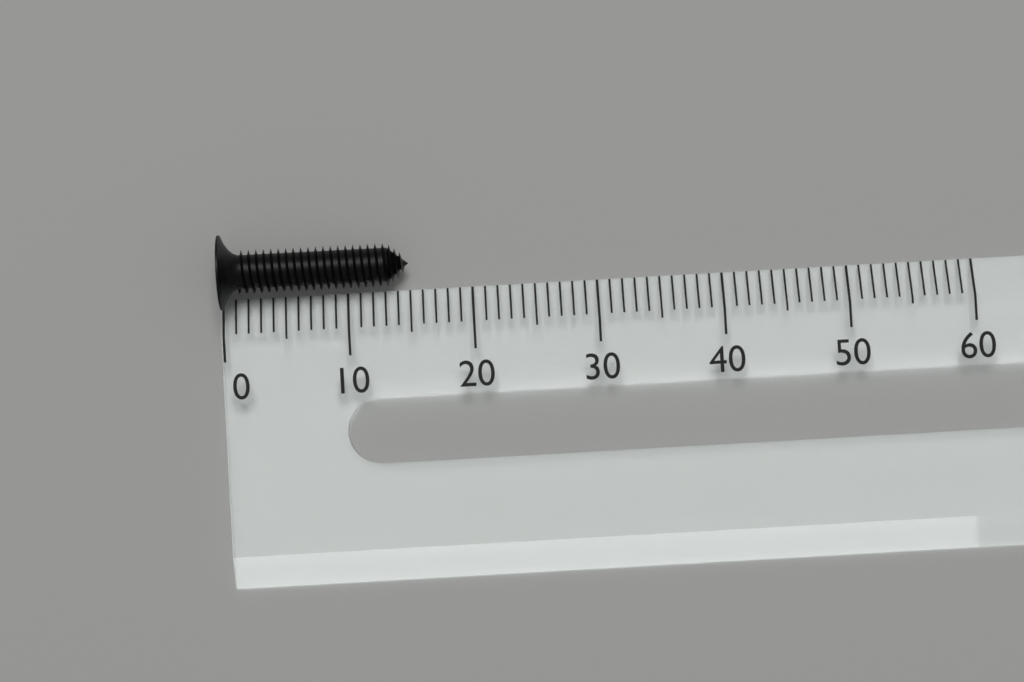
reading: 15 (no unit)
